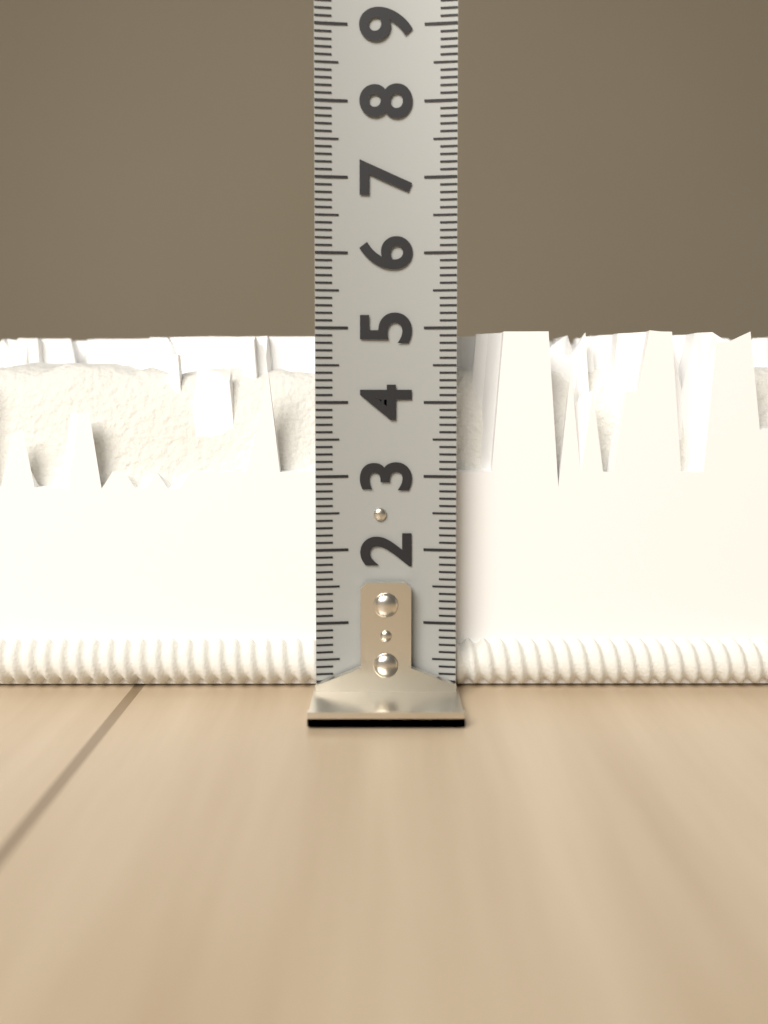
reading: 5.0 (no unit)
